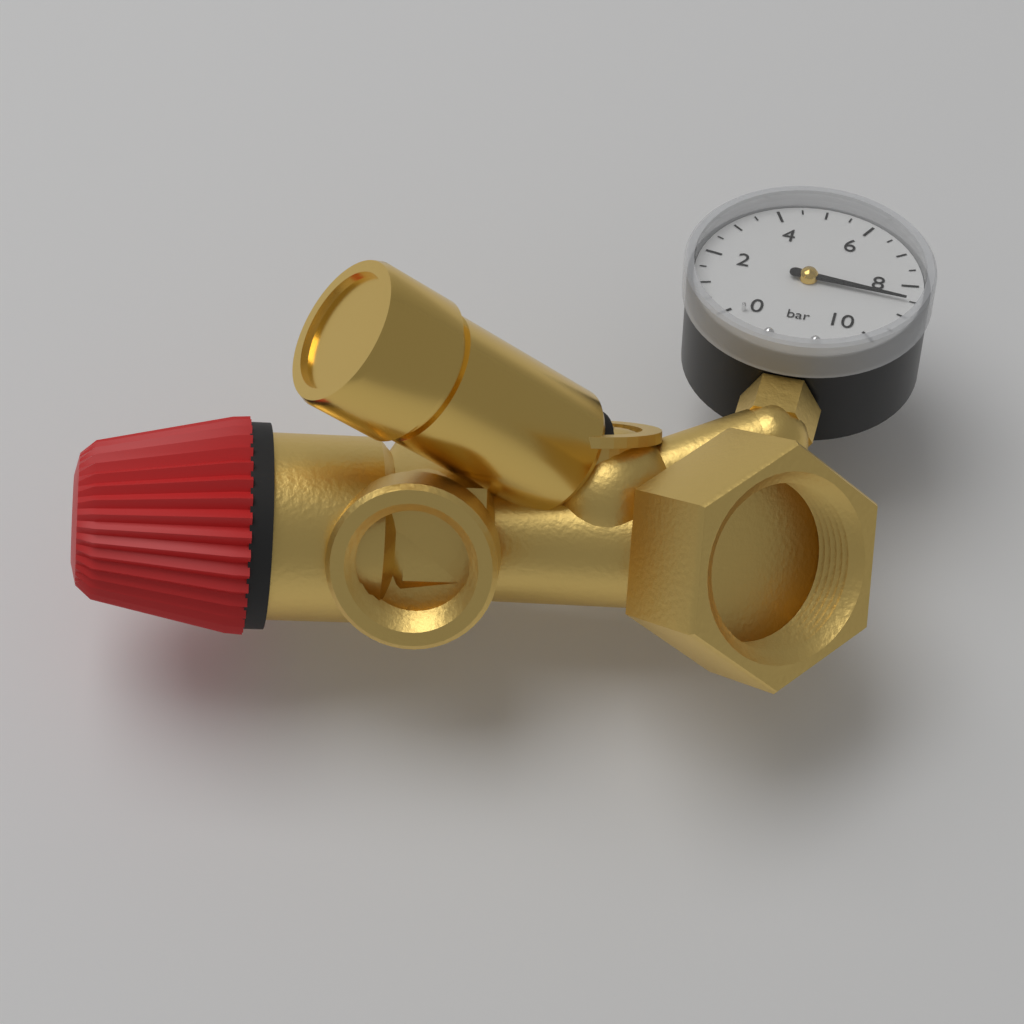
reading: 8.5 bar
